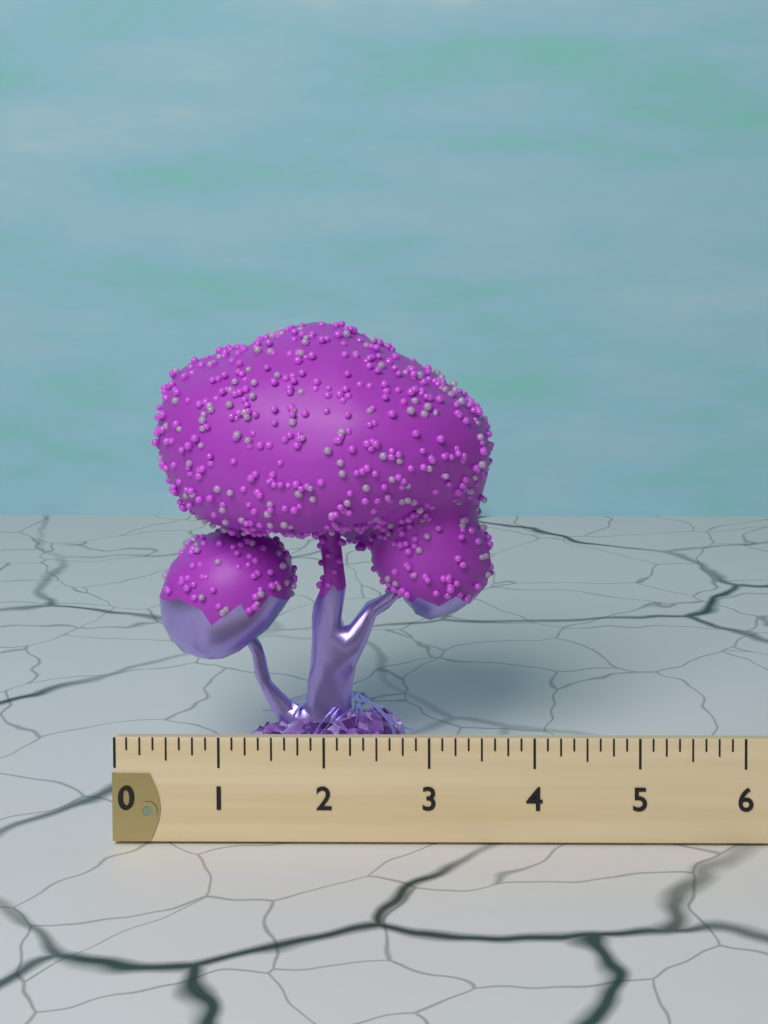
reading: 3.500 (no unit)
